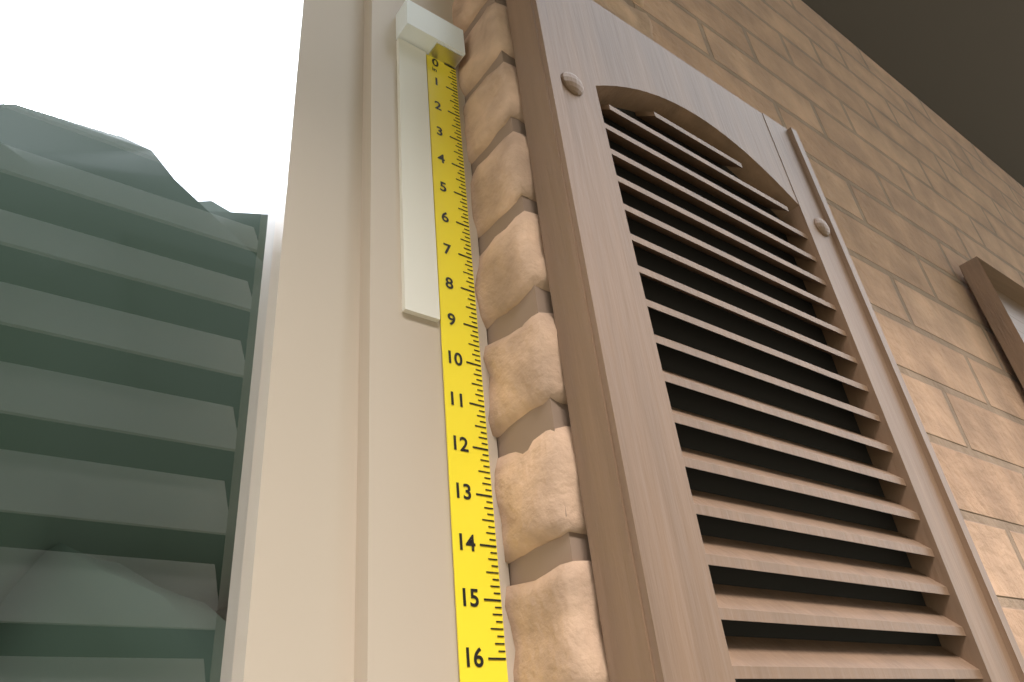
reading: 9.125 in
